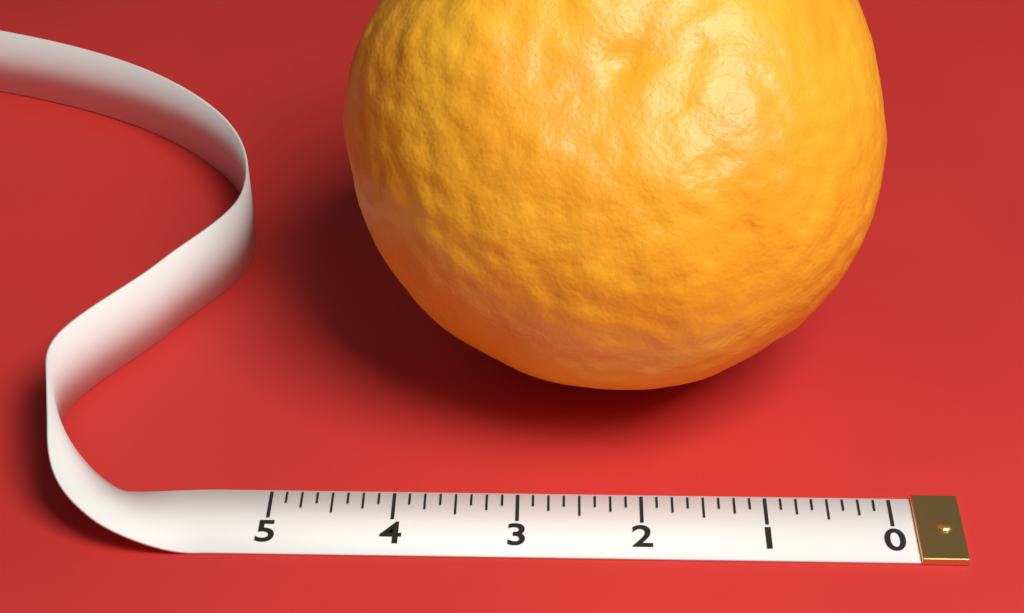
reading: 4.500 (no unit)
